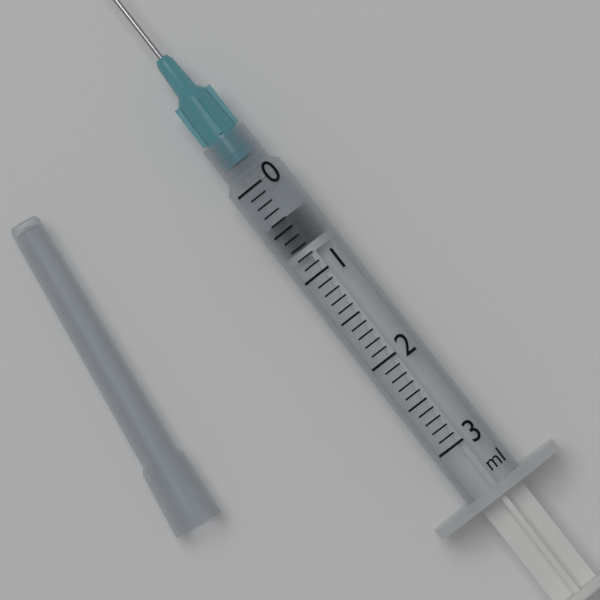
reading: 0.4 ml
